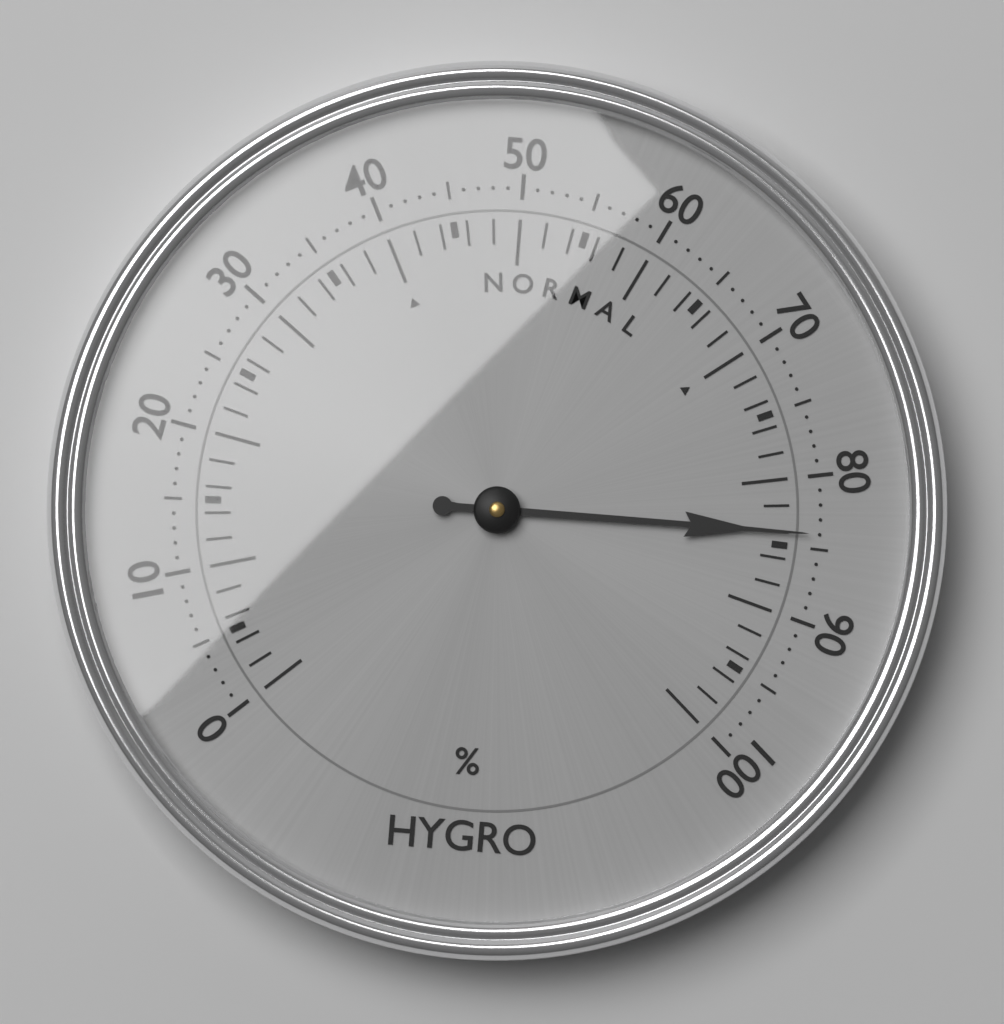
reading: 84 %
